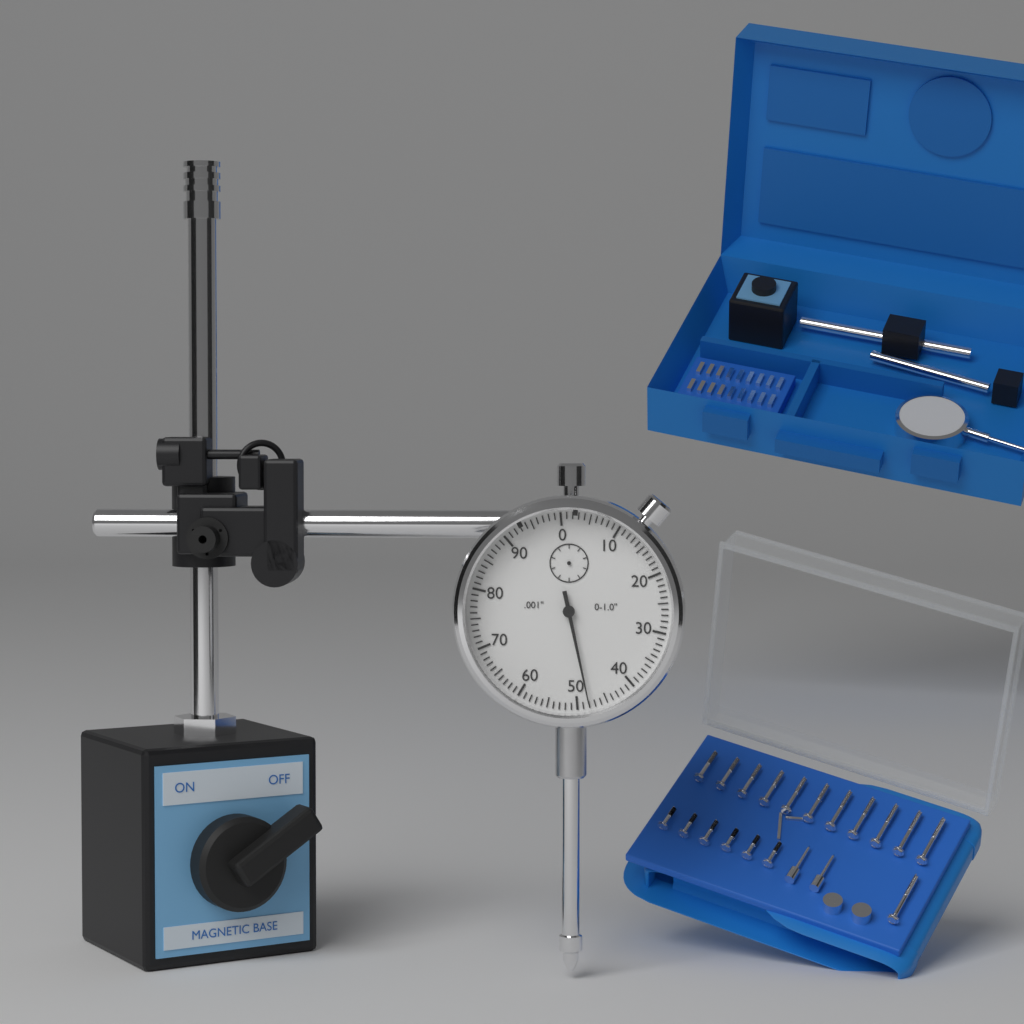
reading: 0.048 in
